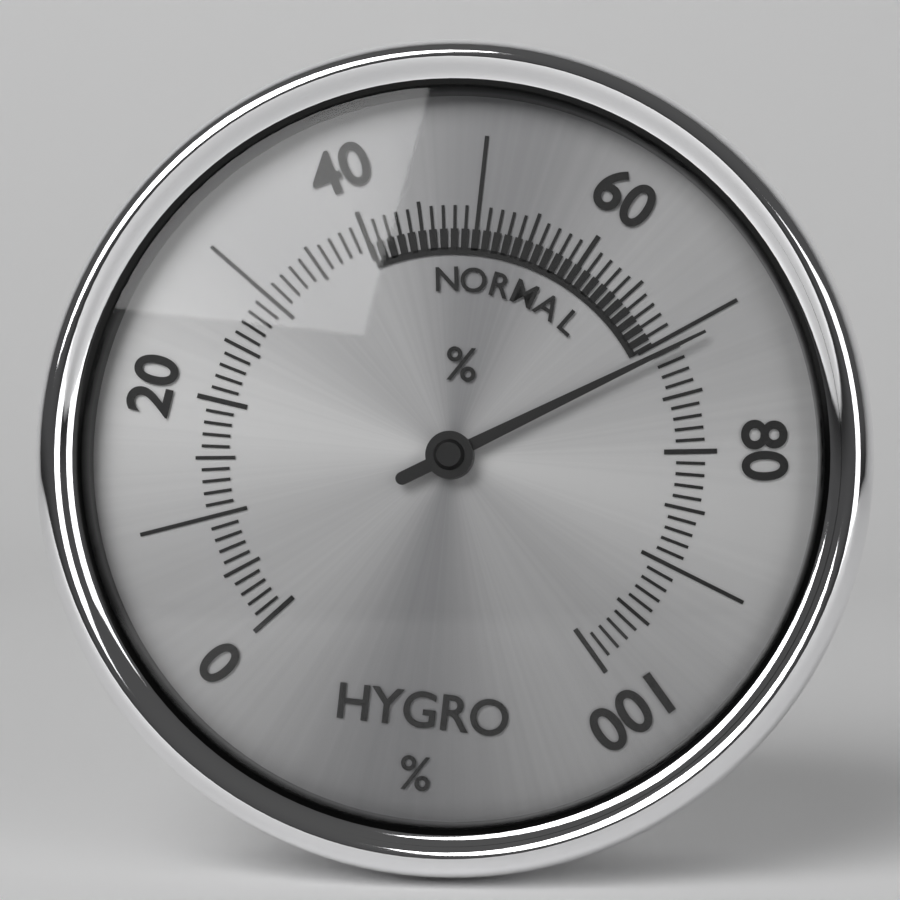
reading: 71 %
